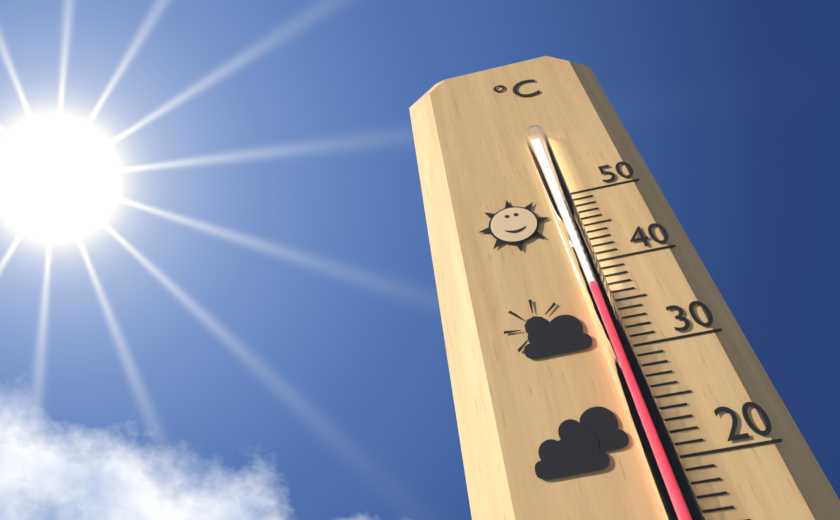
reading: 37 °C
